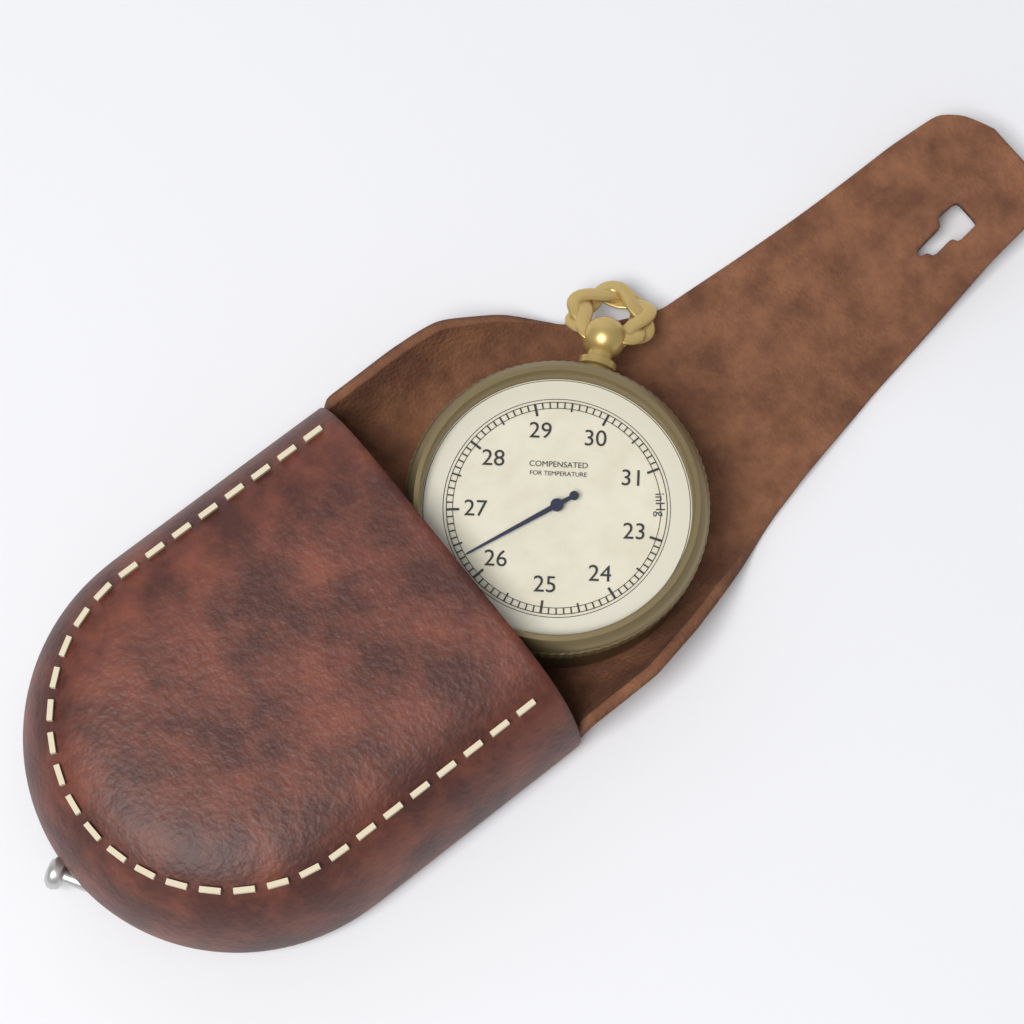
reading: 26.3 inHg
